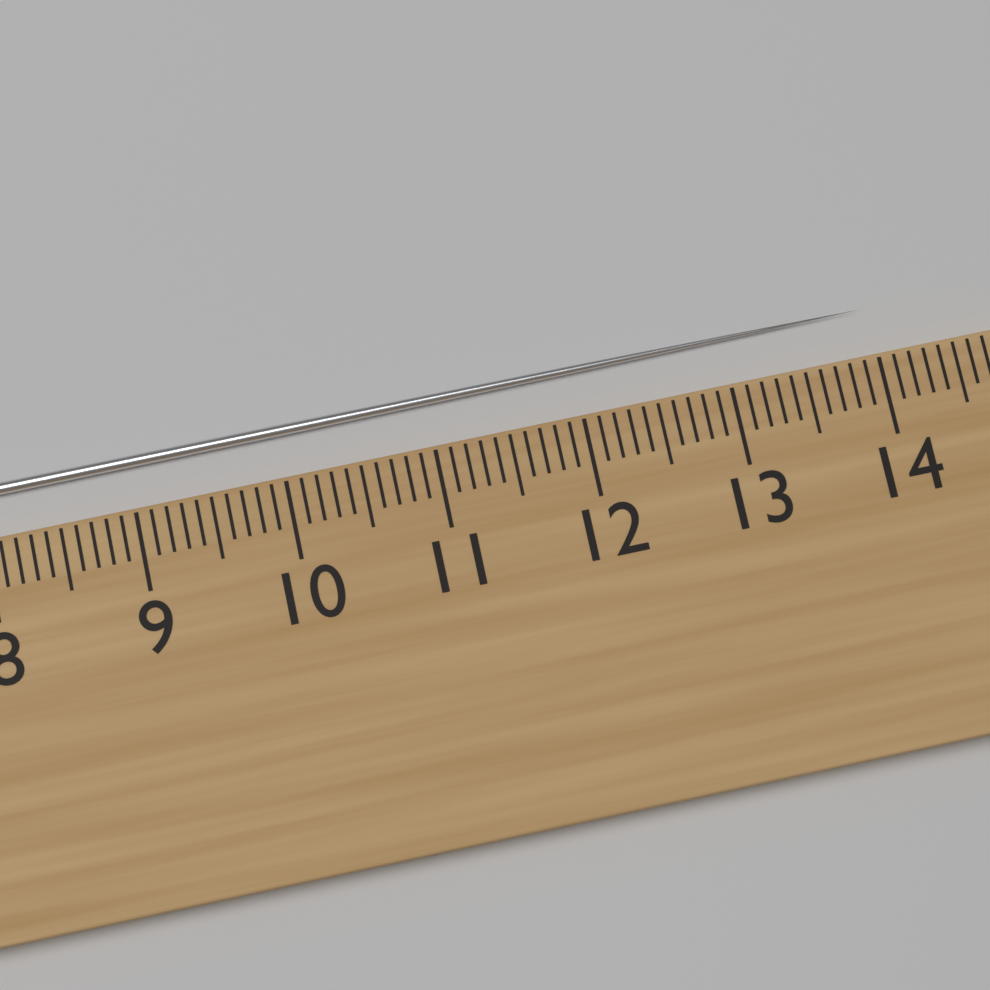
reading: 14.0 cm
